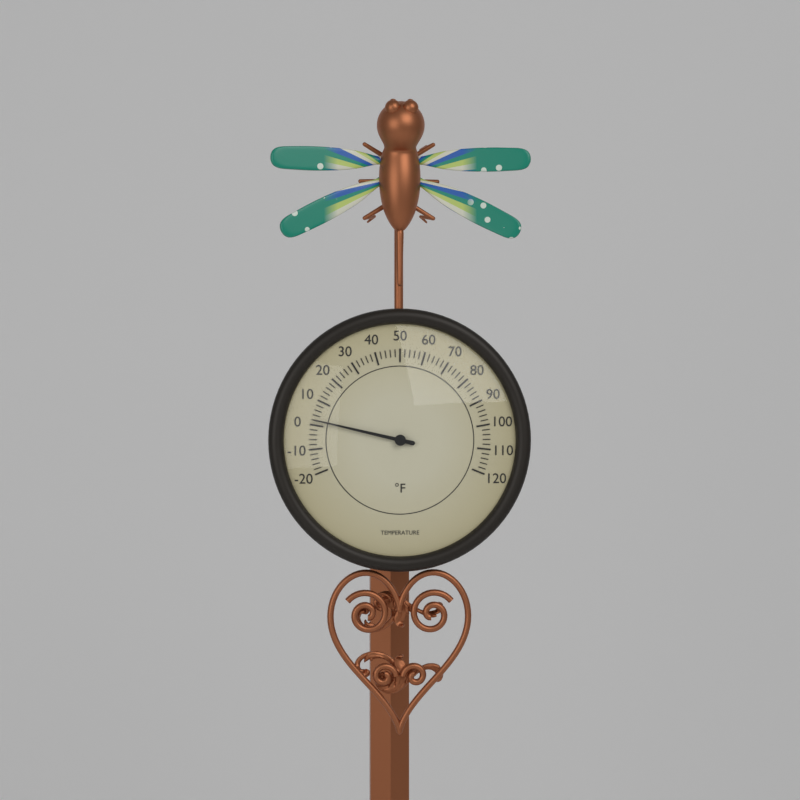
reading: 2 °F
